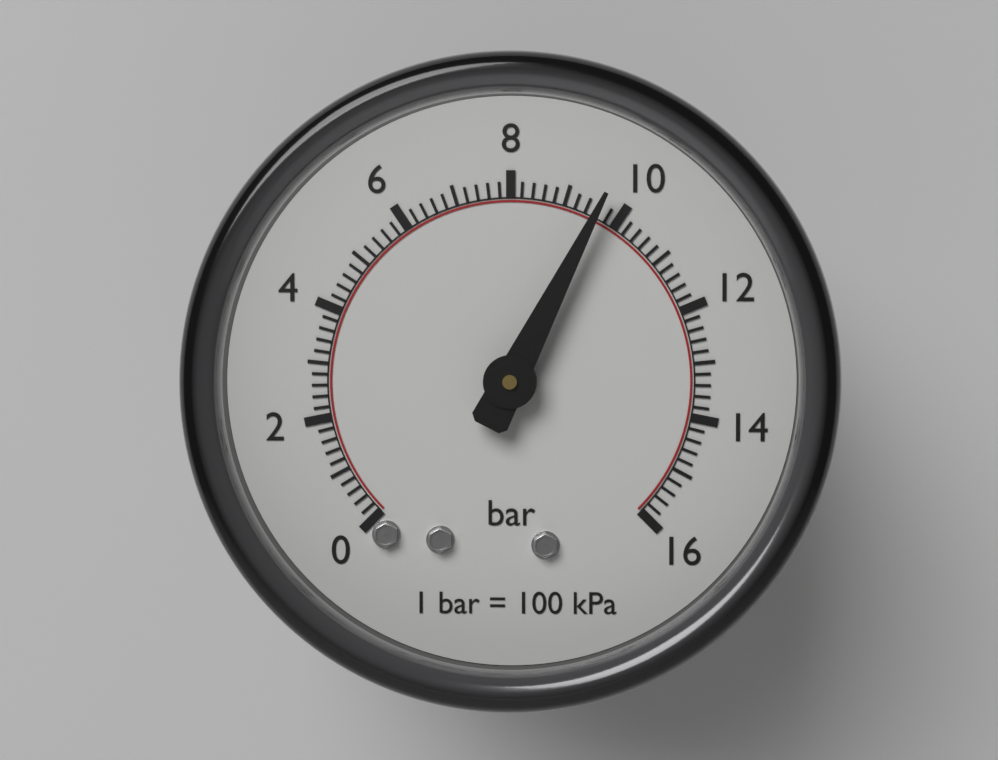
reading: 9.6 bar
